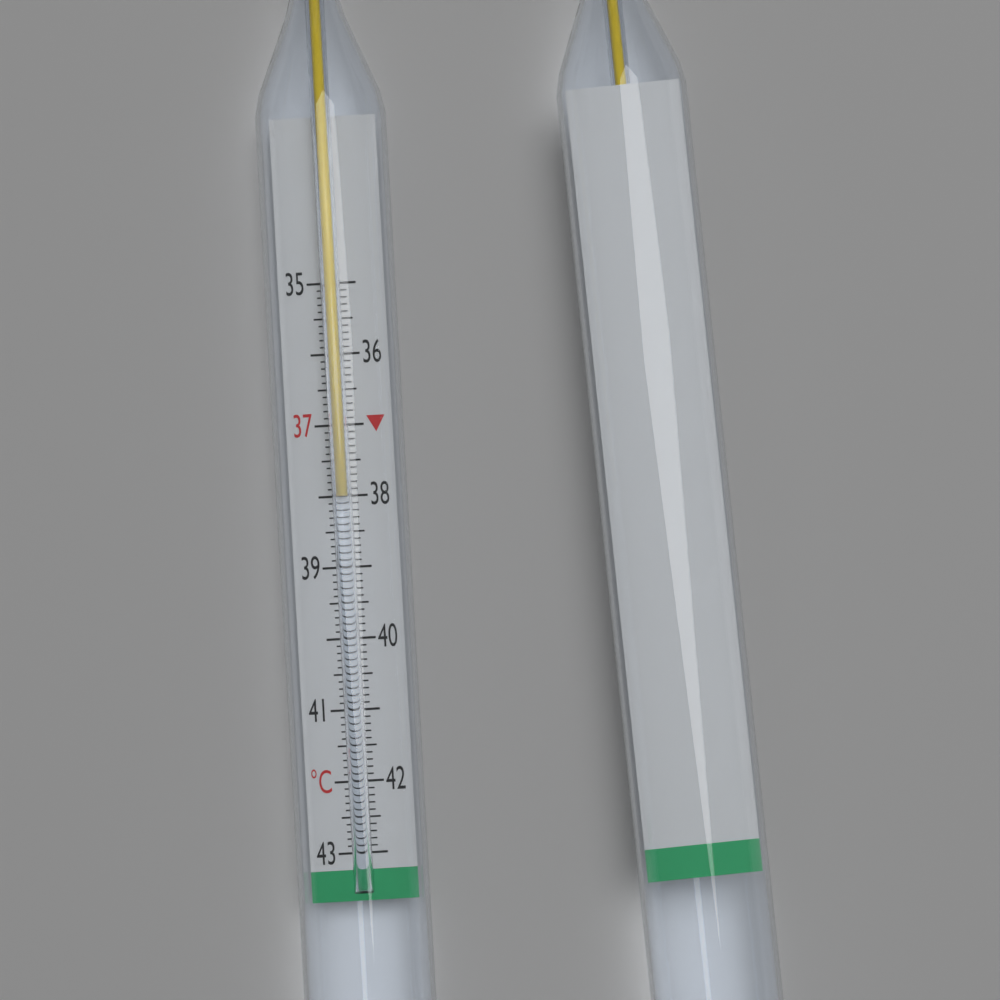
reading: 38.0 °C
